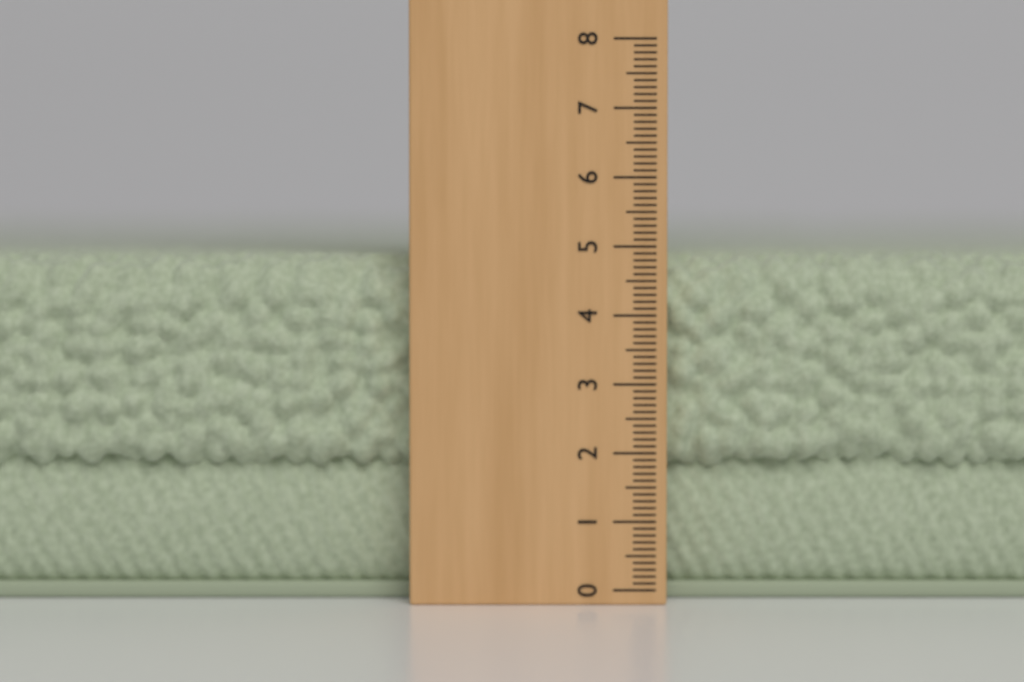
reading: 4.9 (no unit)
